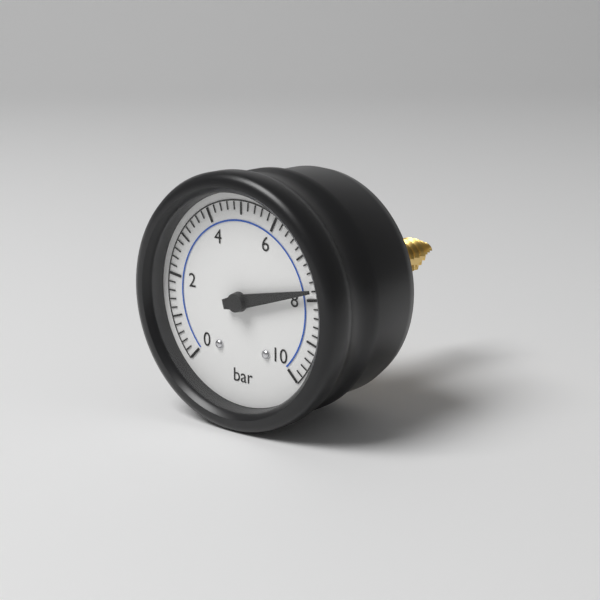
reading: 7.8 bar
